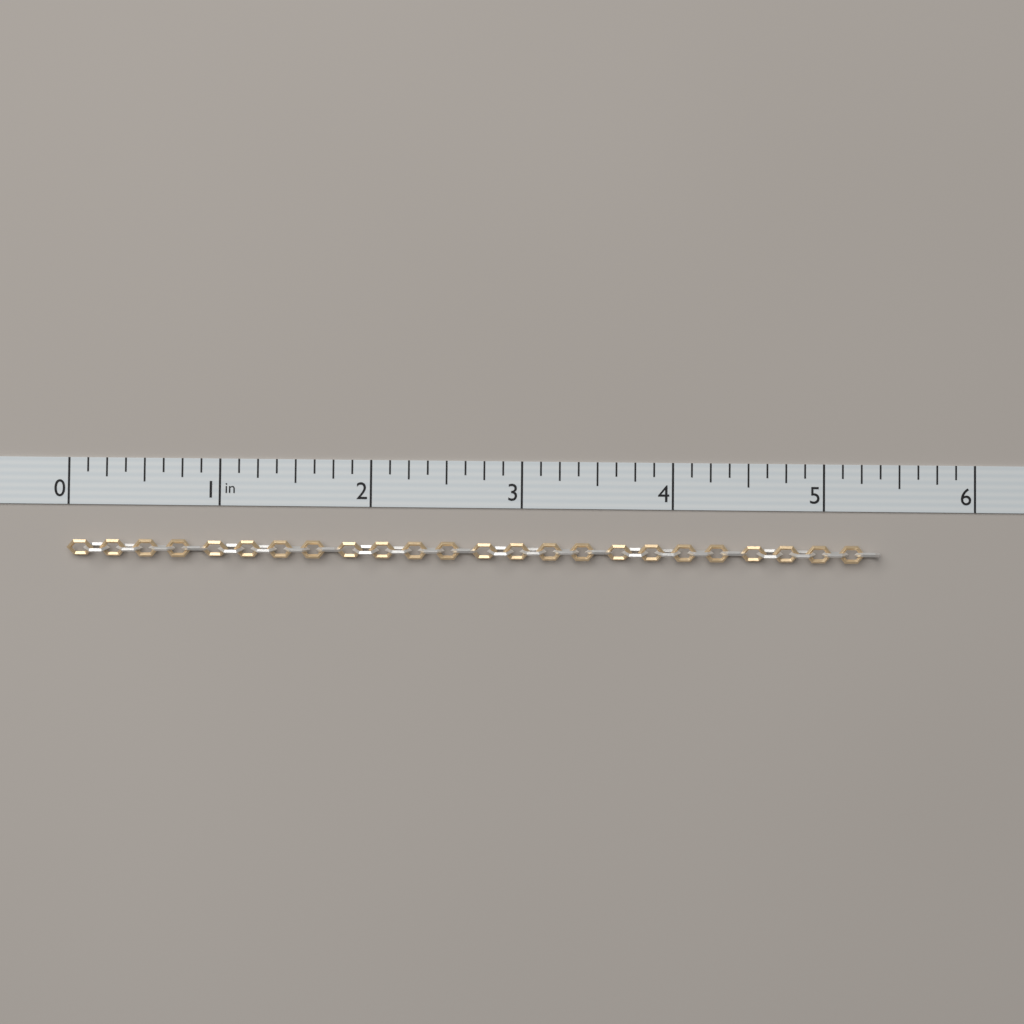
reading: 5.375 in
